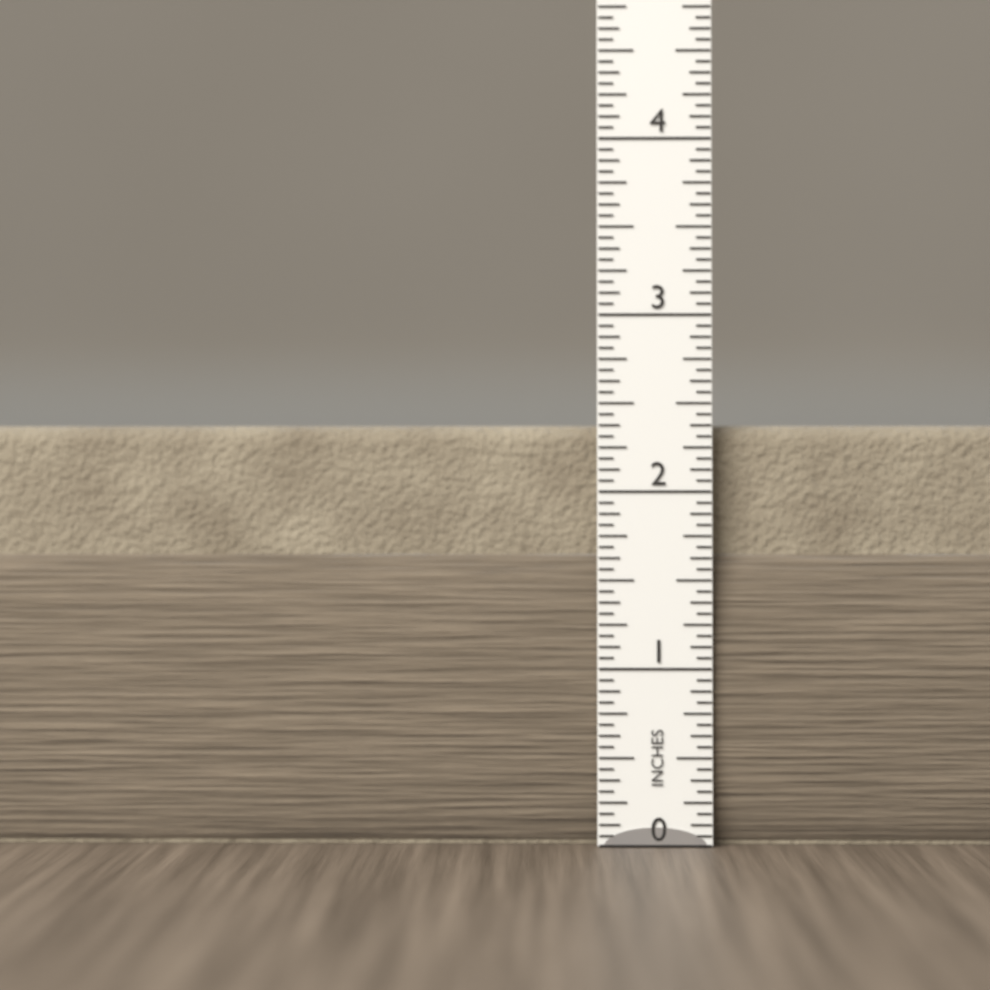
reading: 2.3750 in
